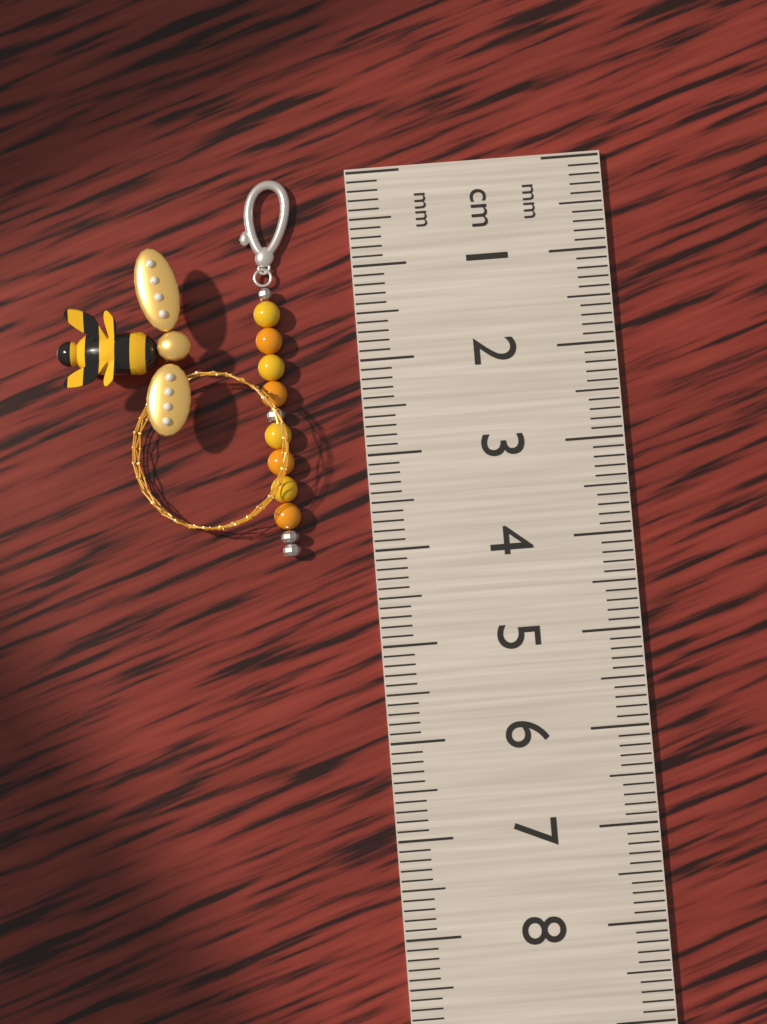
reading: 4.0 cm
